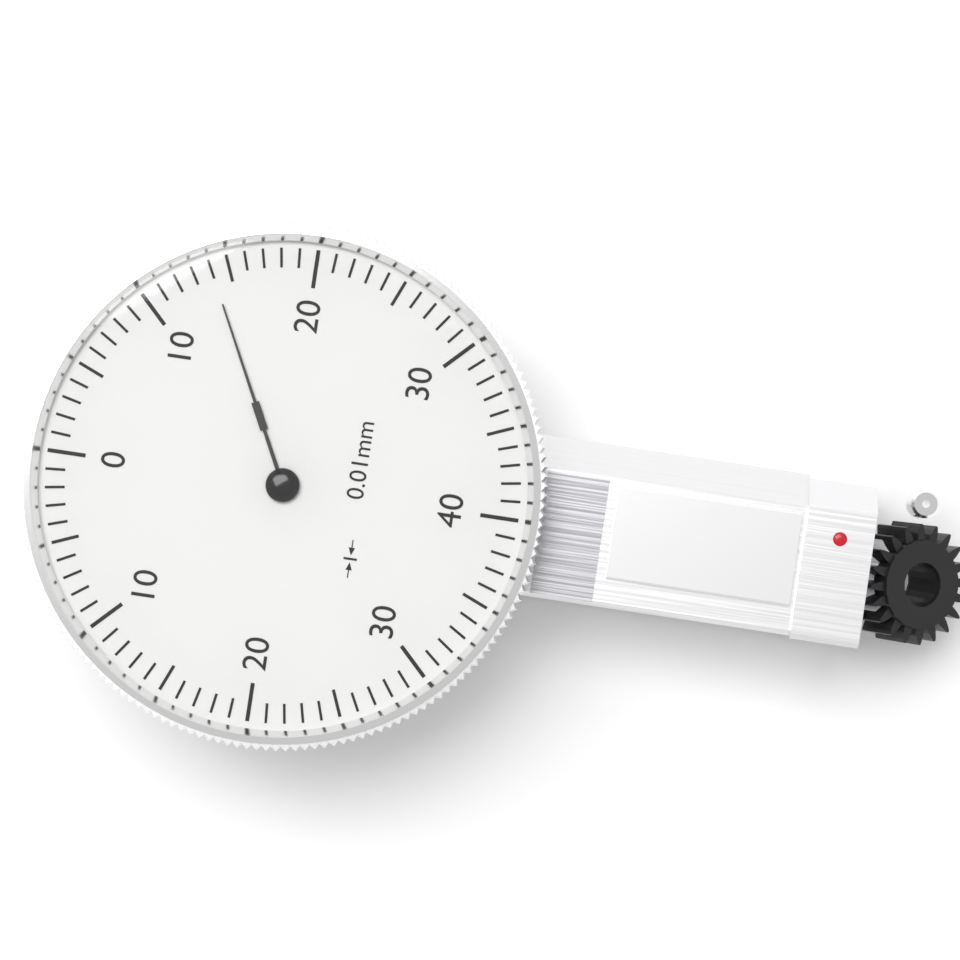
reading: 14 0.01mm
